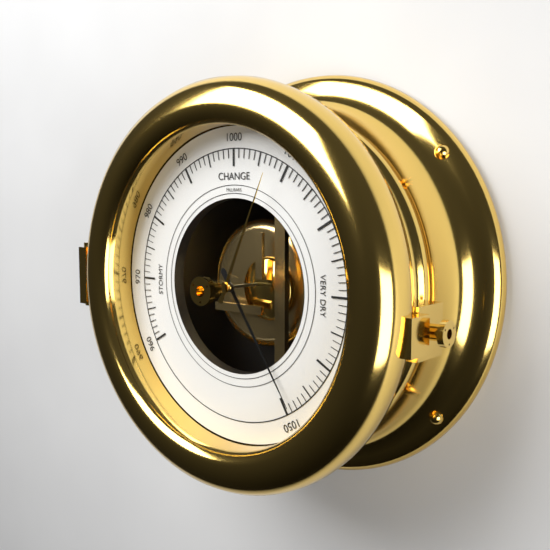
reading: 1049 mbar
